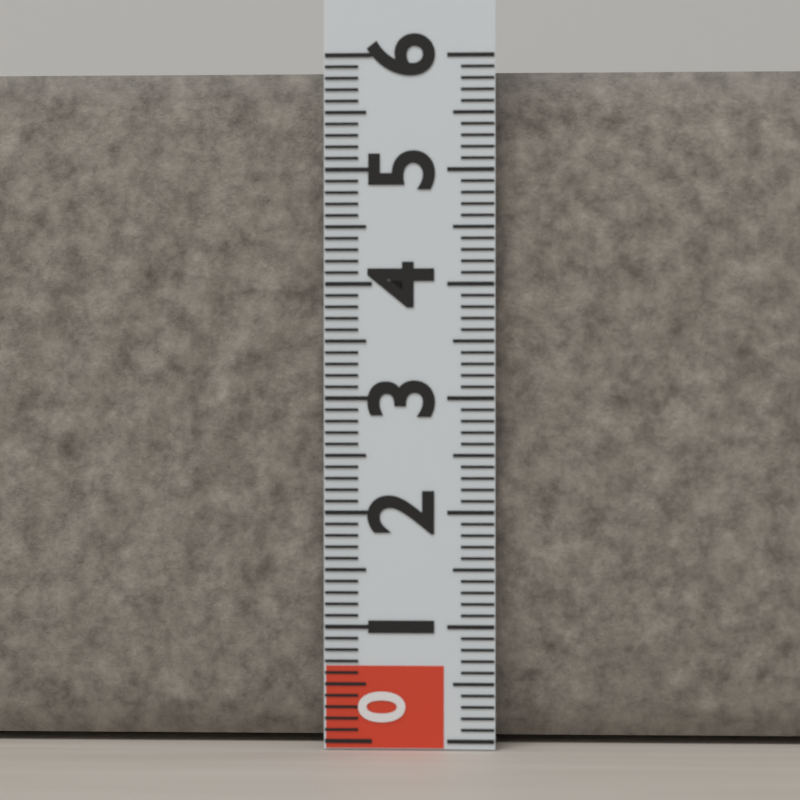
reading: 5.9 (no unit)
